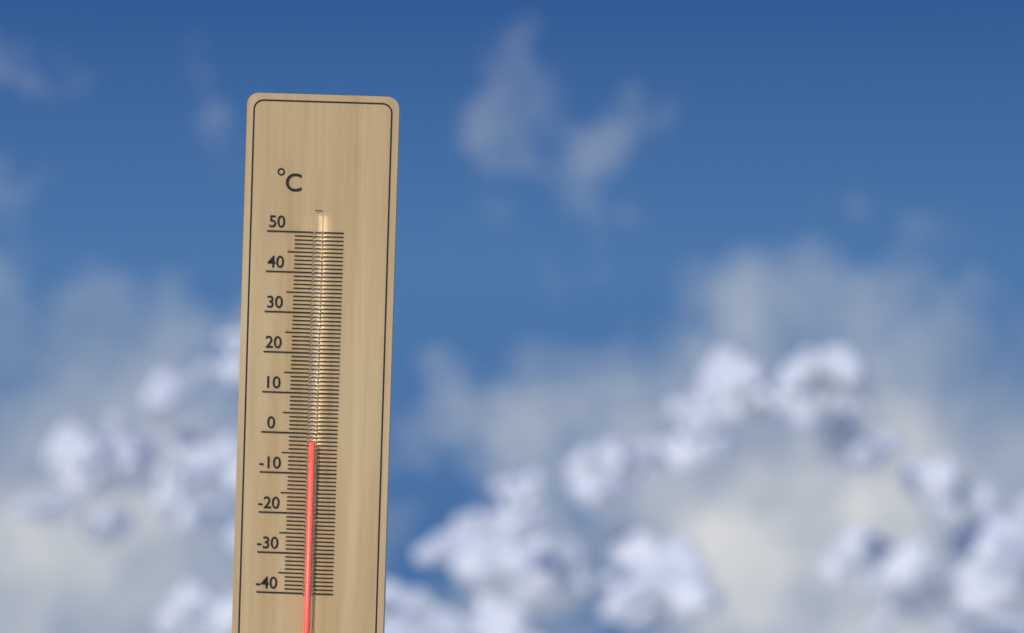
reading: -2 °C
